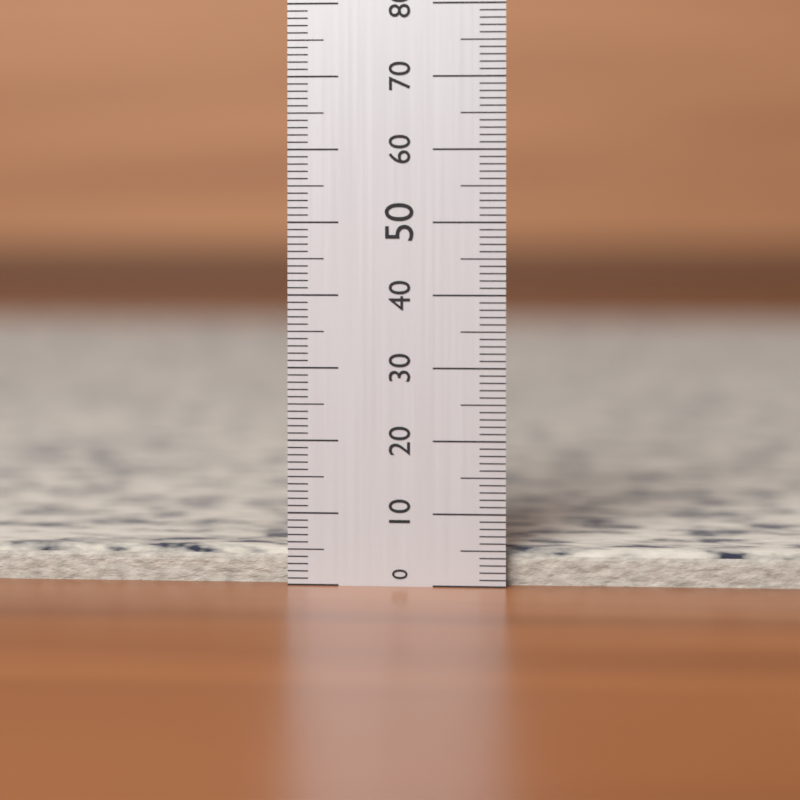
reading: 5 (no unit)
